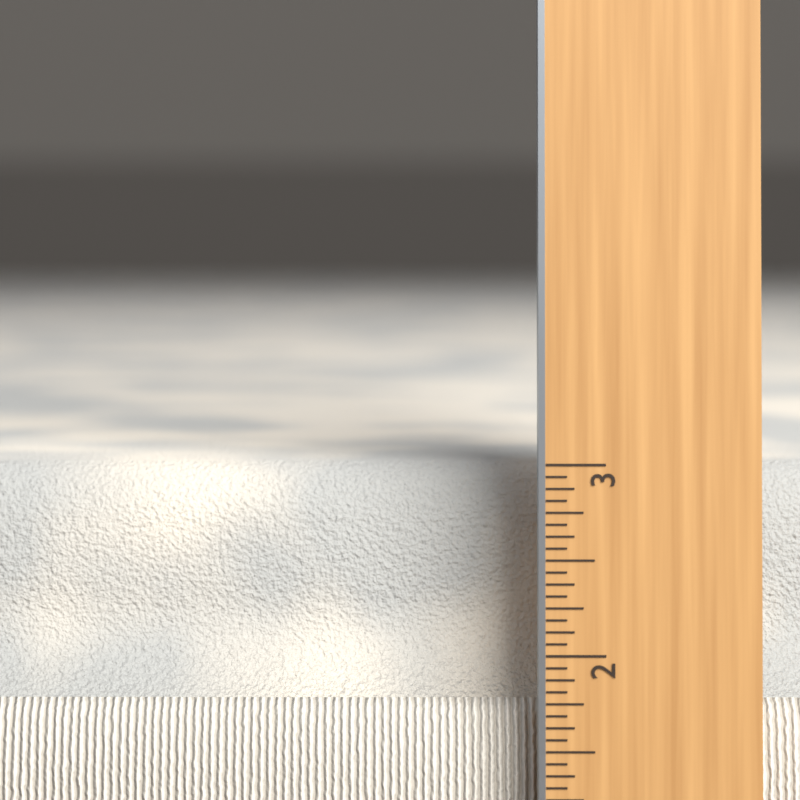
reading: 2.9375 in
